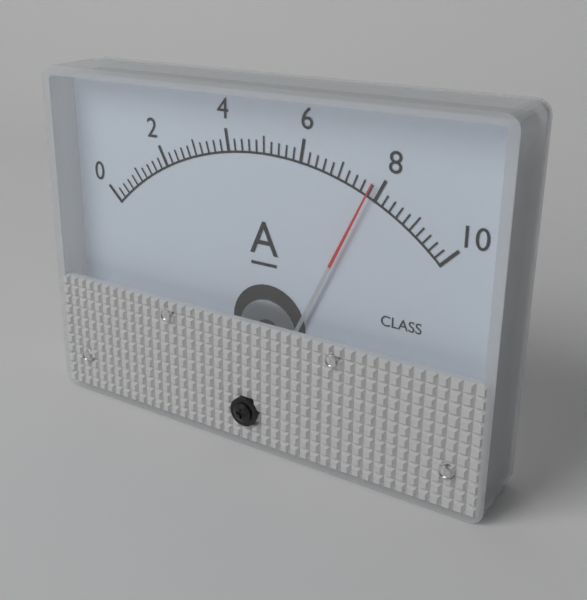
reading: 7.8 A
